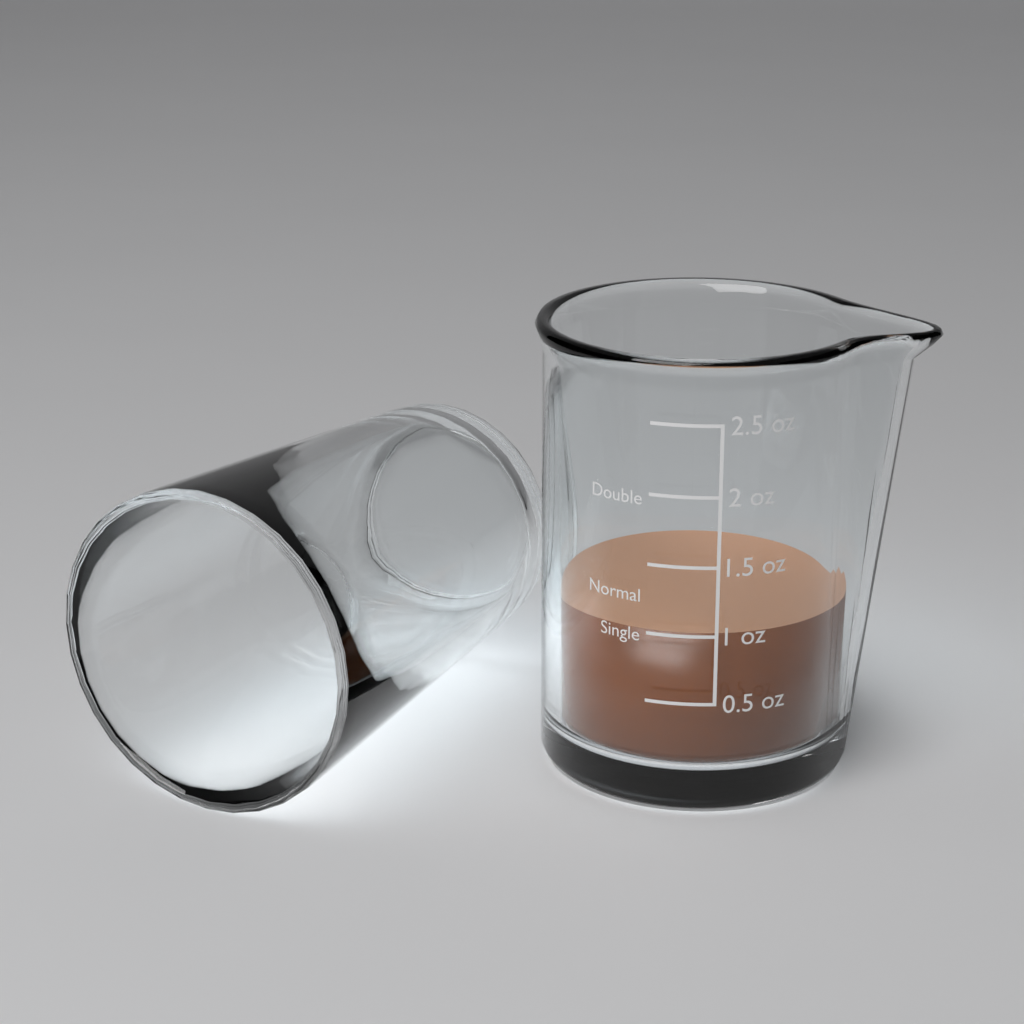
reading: 1.0 oz
